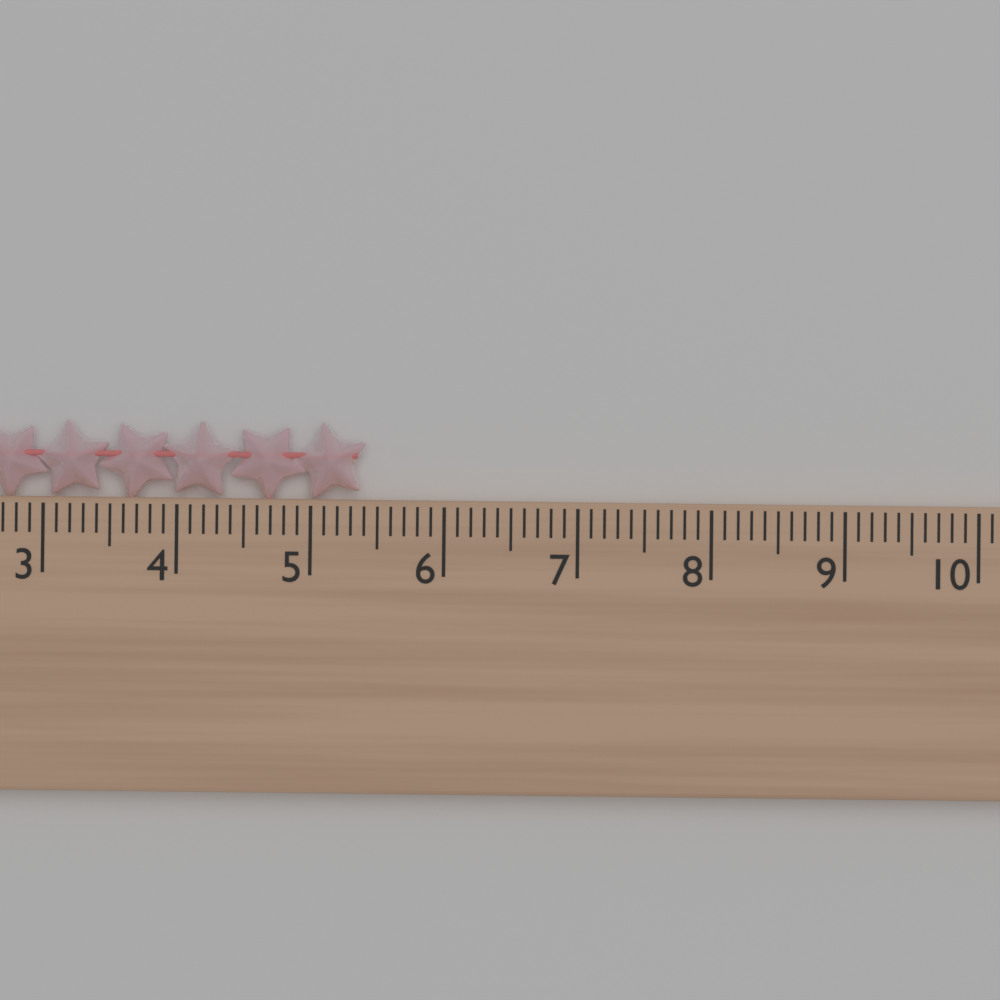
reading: 5.4 cm
